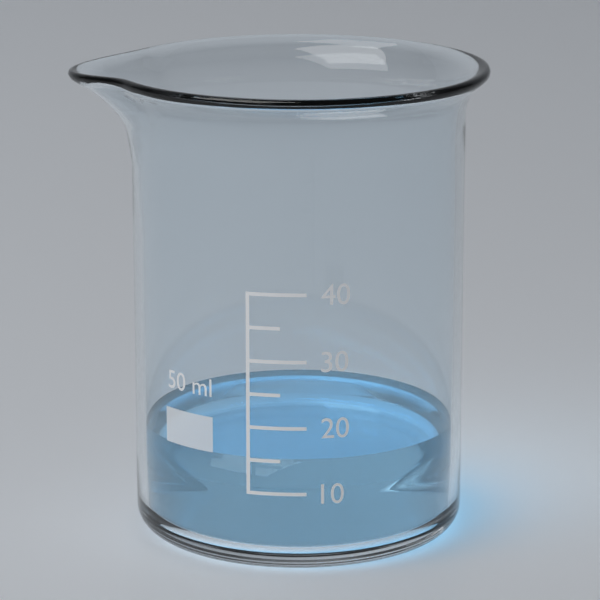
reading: 15 ml
